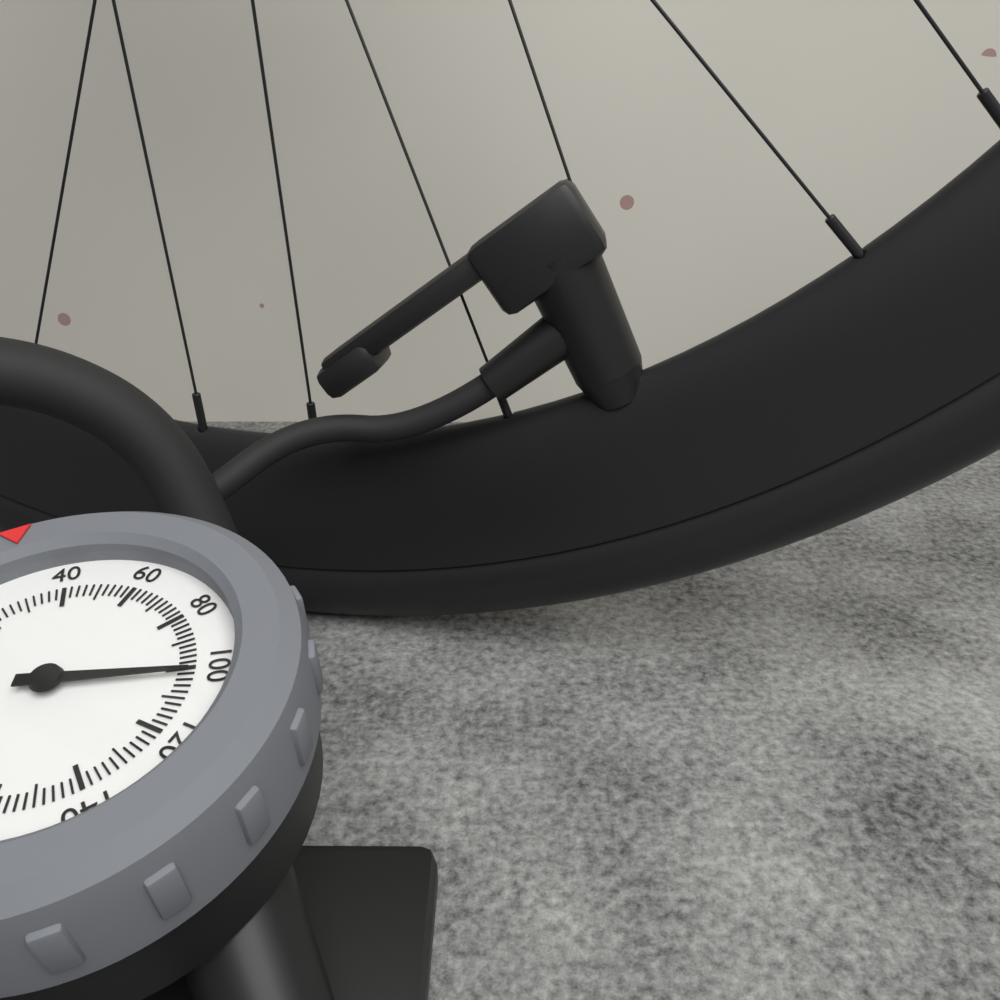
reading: 102 psi
